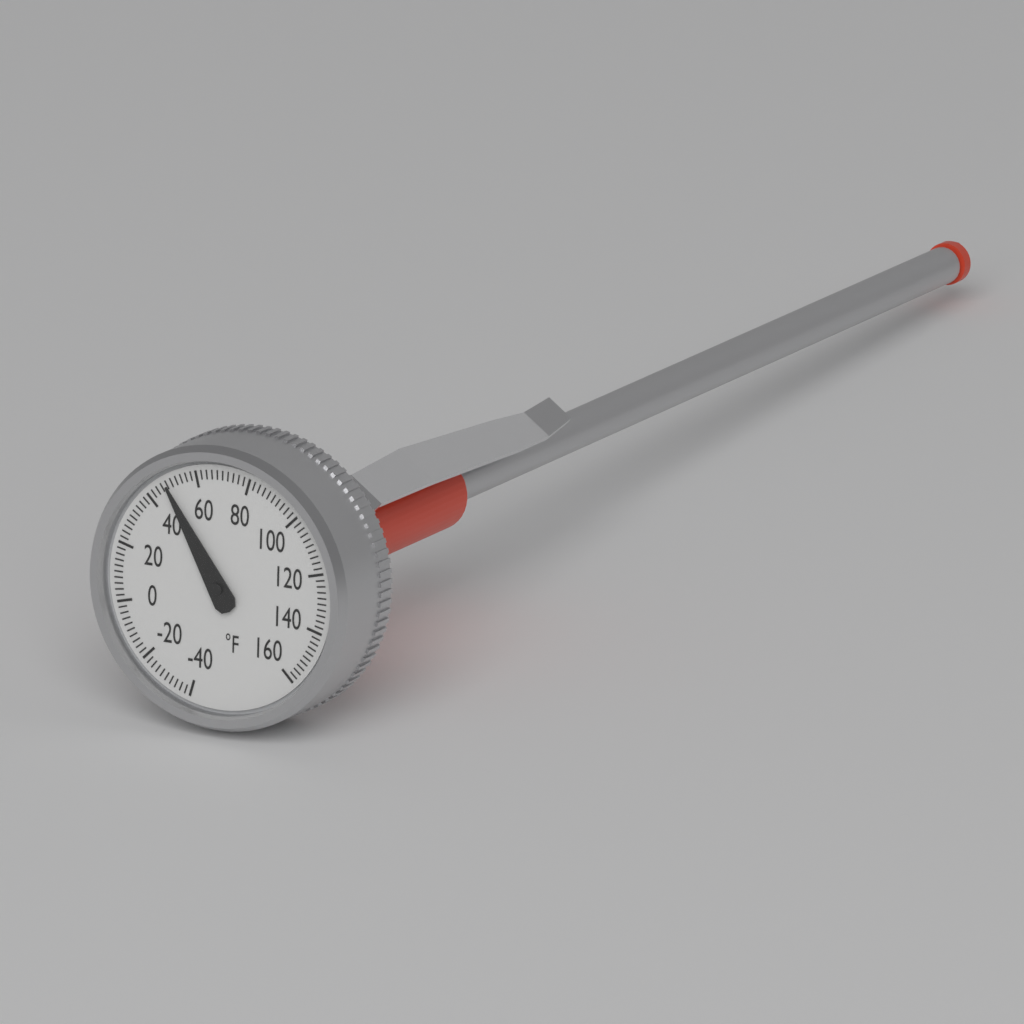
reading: 48 °F
